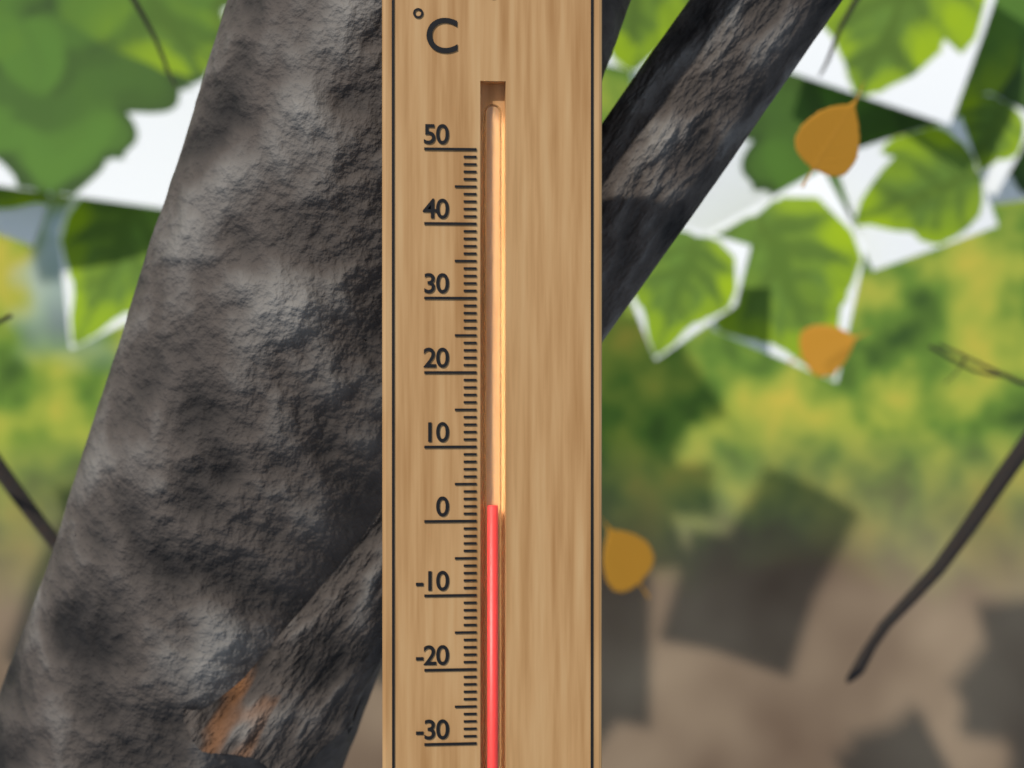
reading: 2 °C
